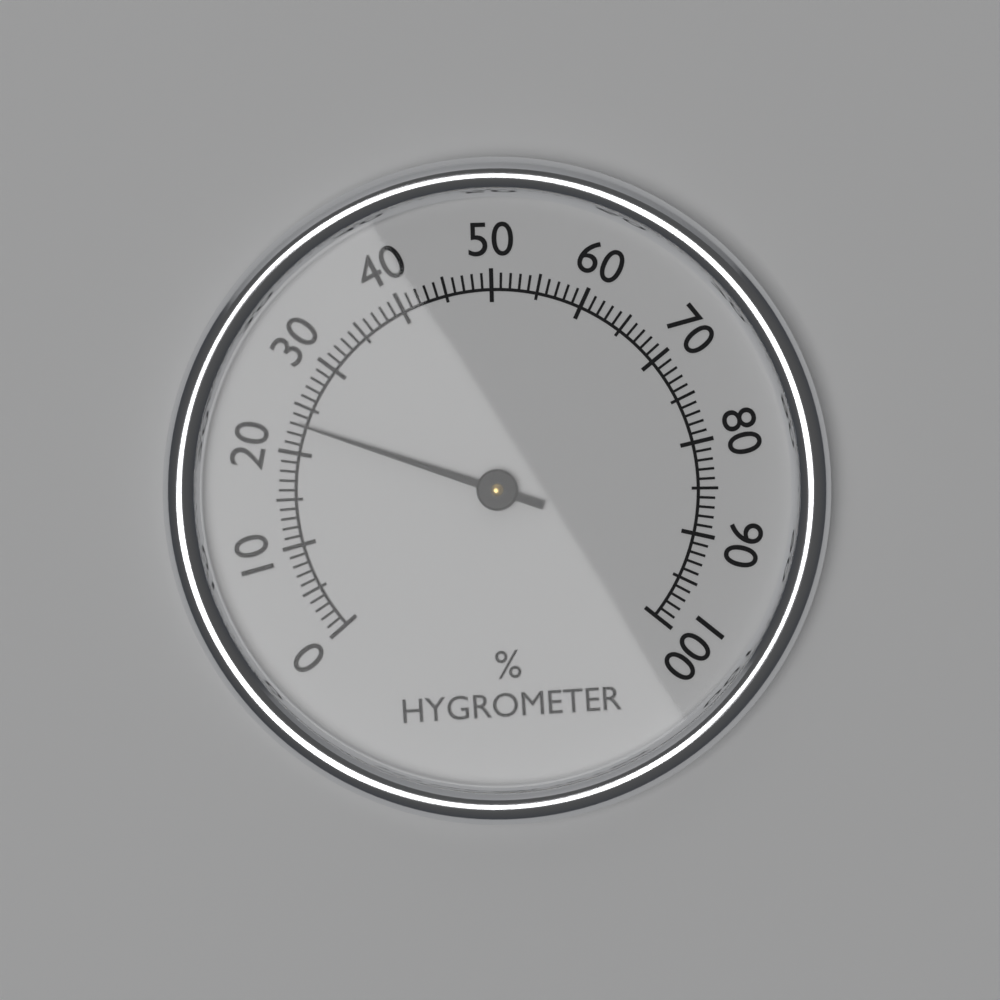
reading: 23 %
